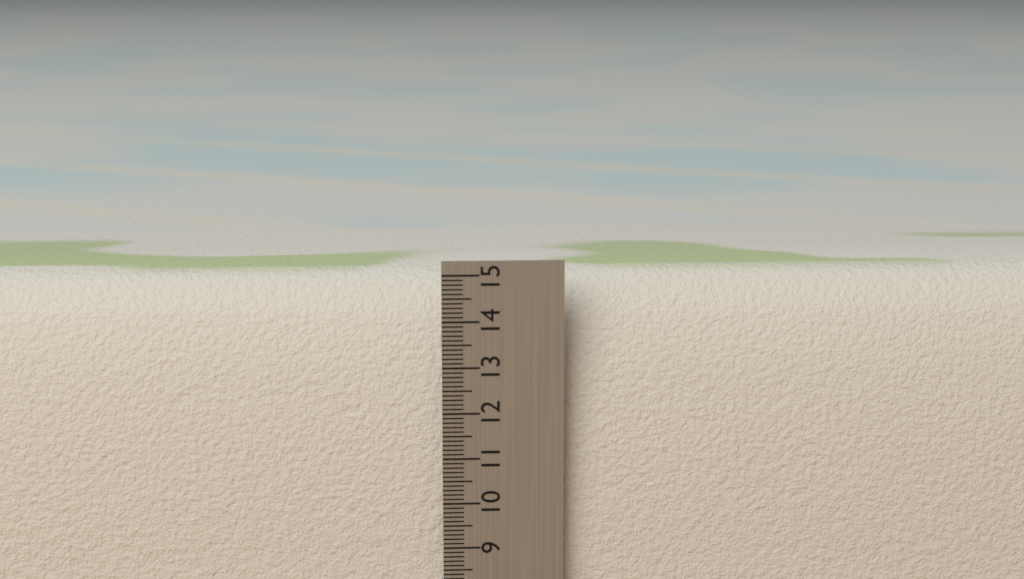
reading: 14.9 cm
